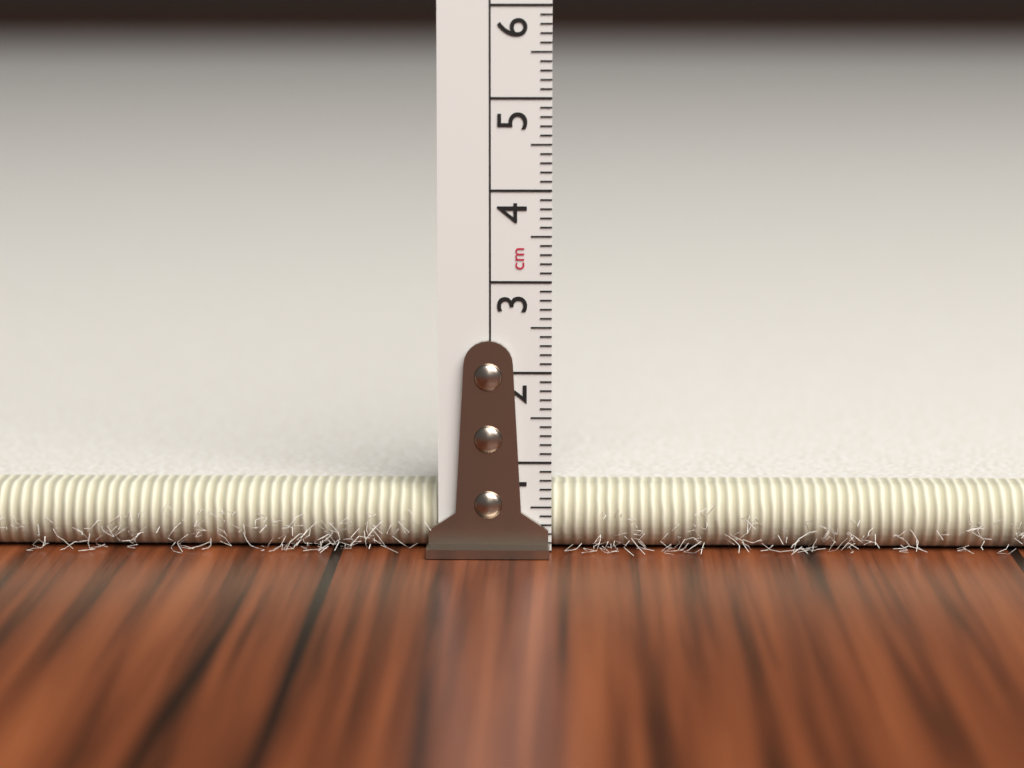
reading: 0.7 cm
